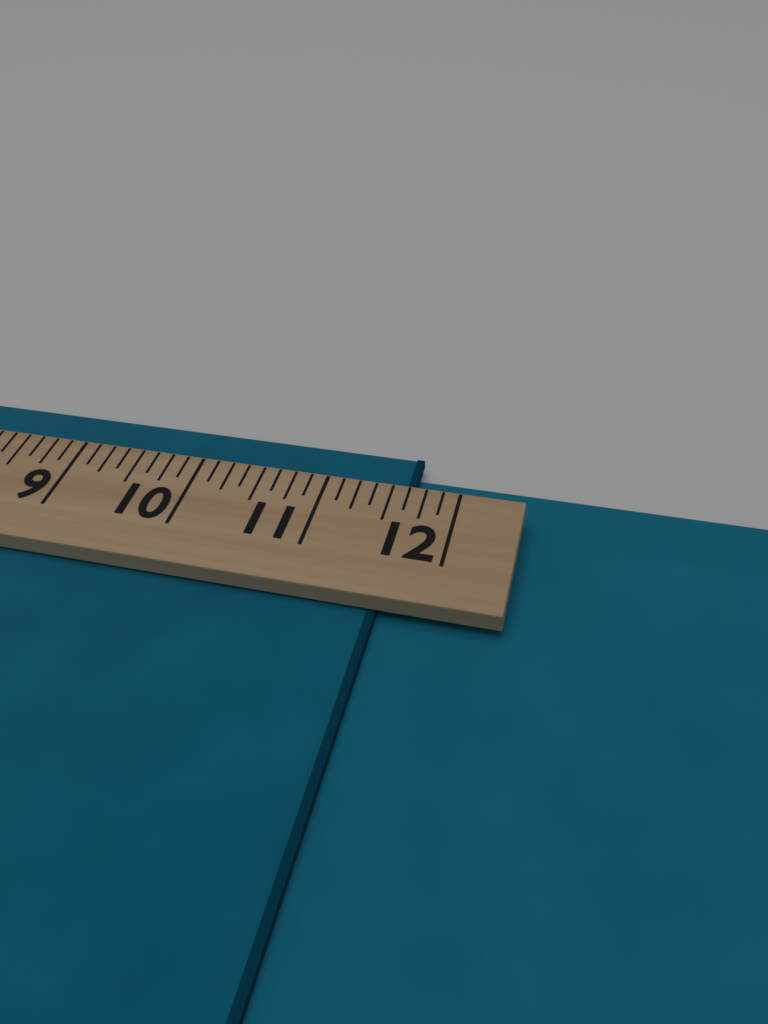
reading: 11.625 (no unit)
